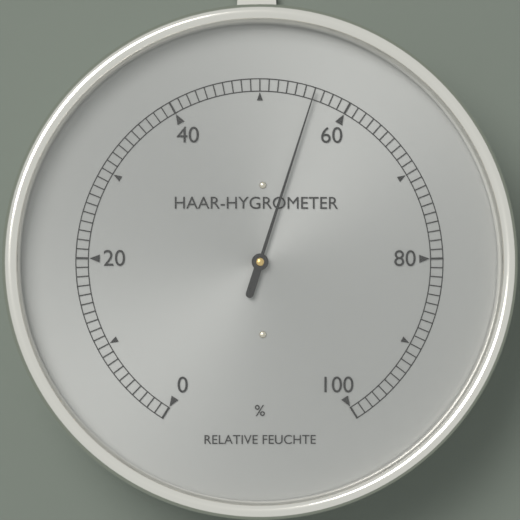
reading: 56 %
